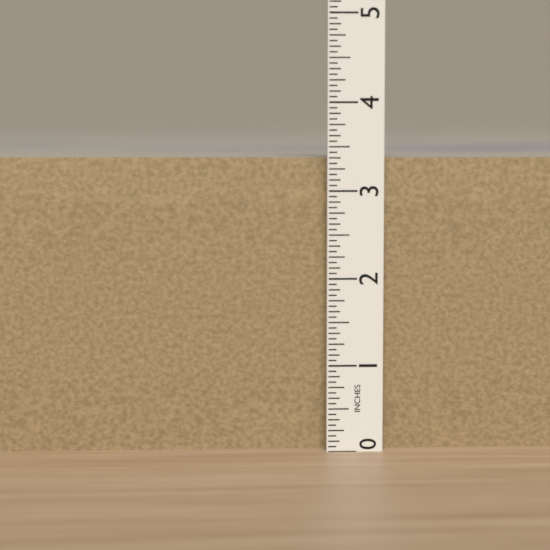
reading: 3.3750 in
